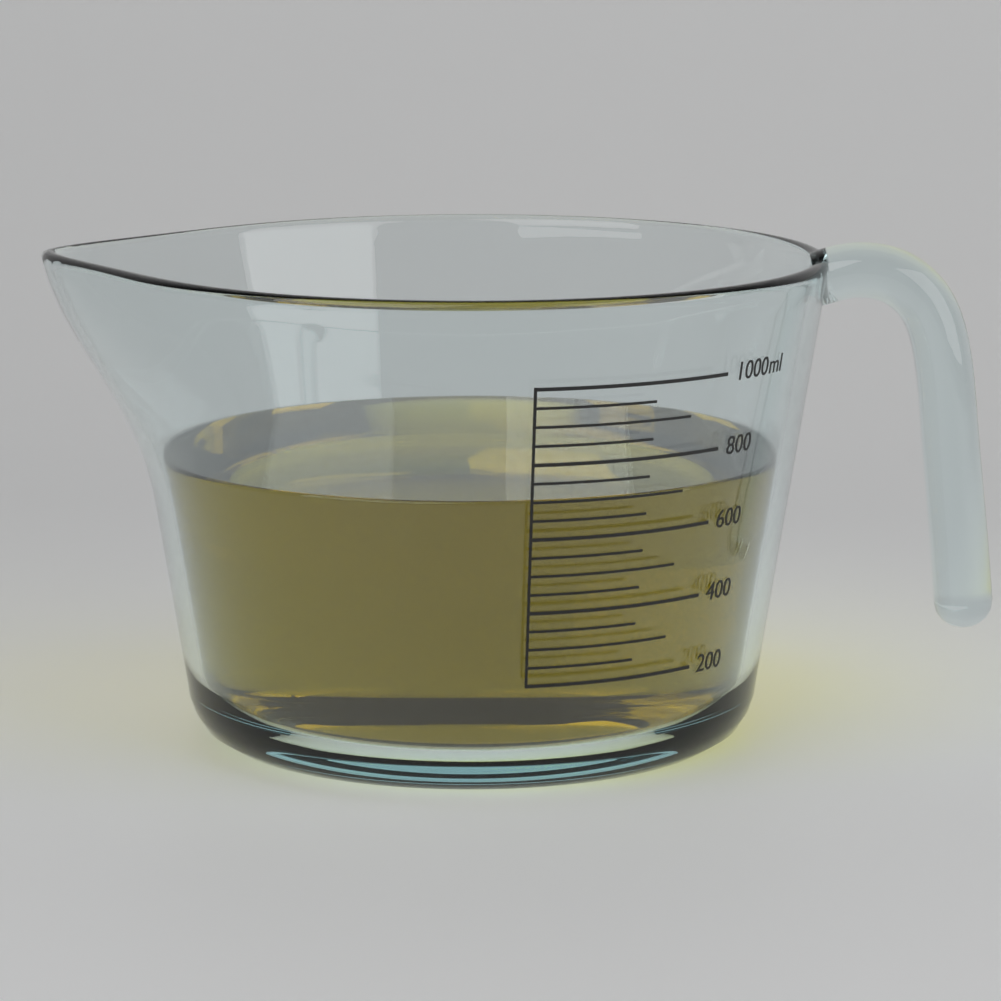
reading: 700 ml
